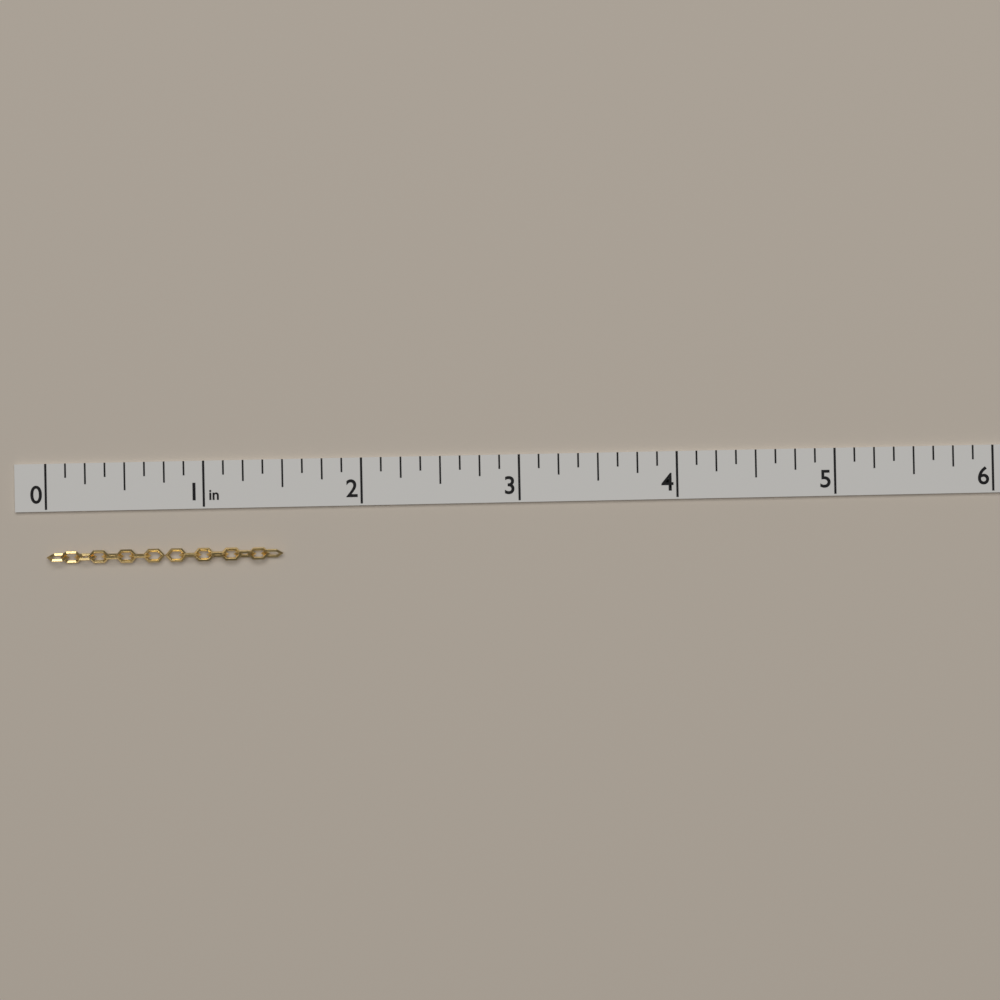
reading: 1.500 in
